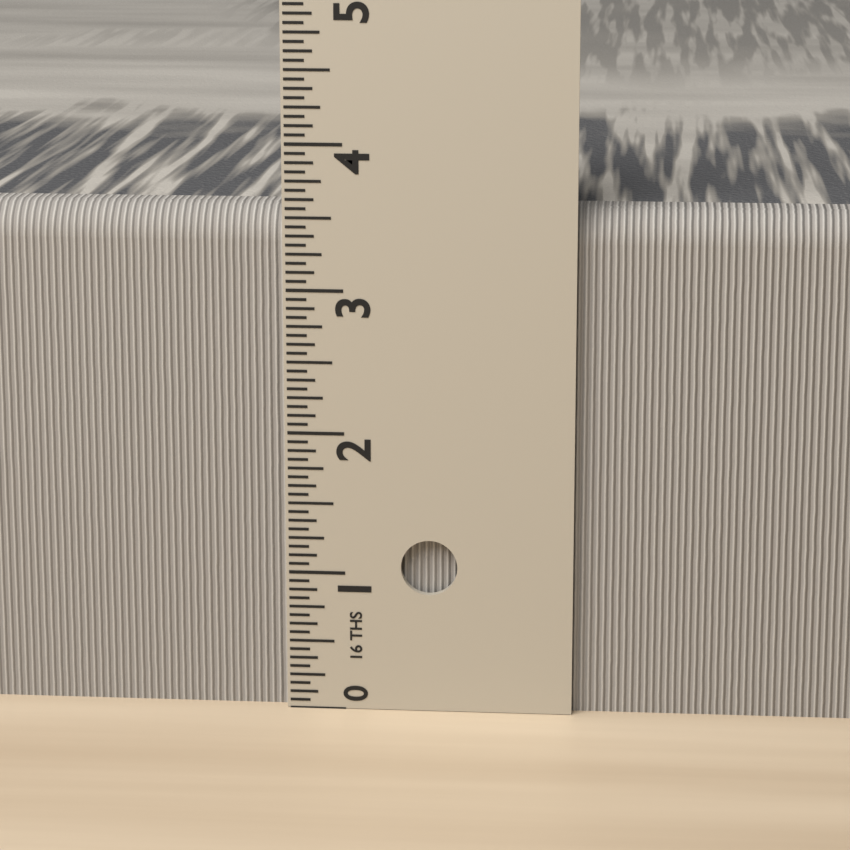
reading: 3.5625 in
